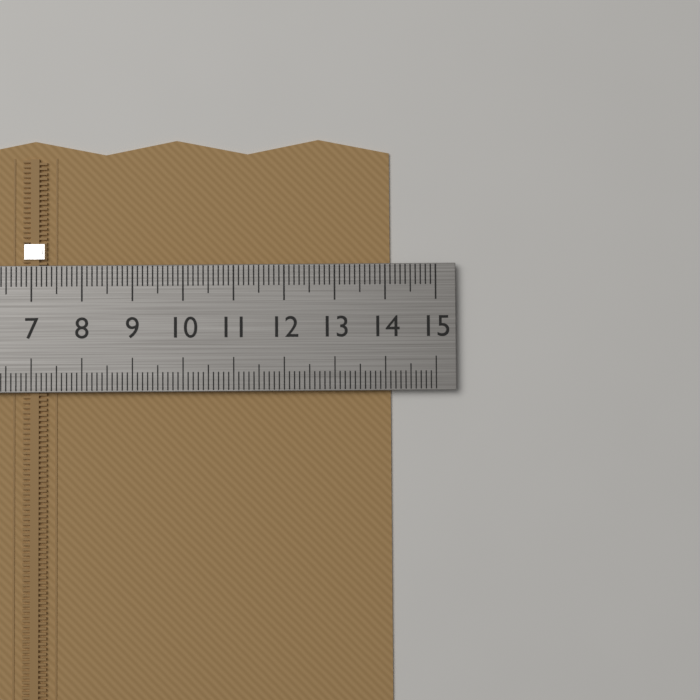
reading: 14.1 cm
